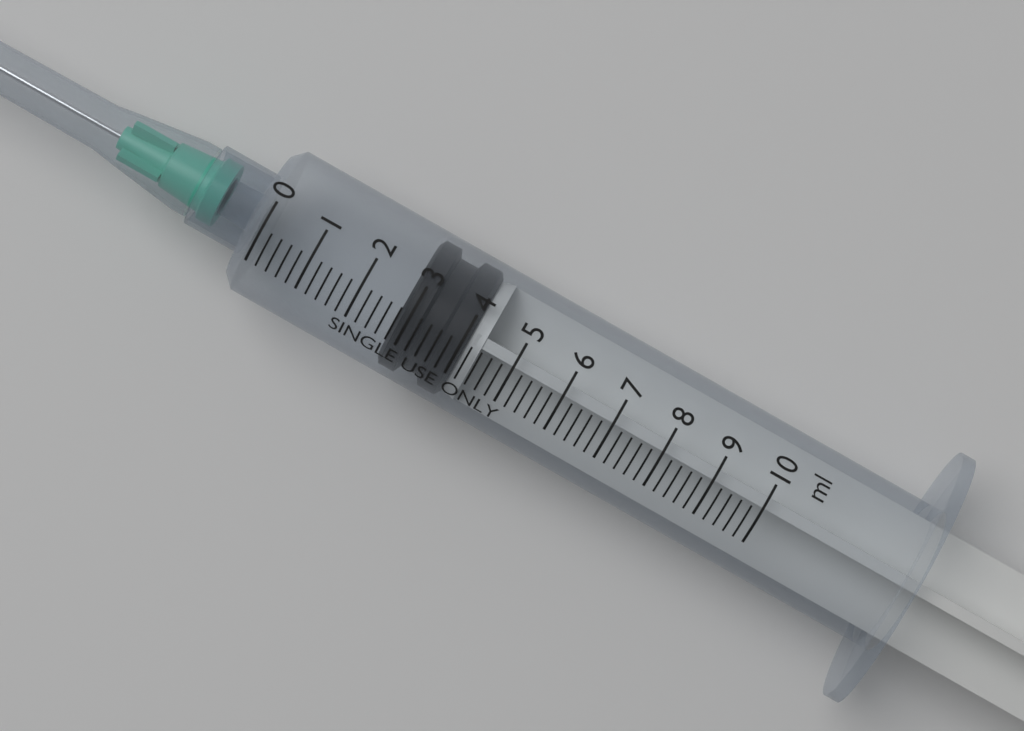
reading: 2.8 ml
